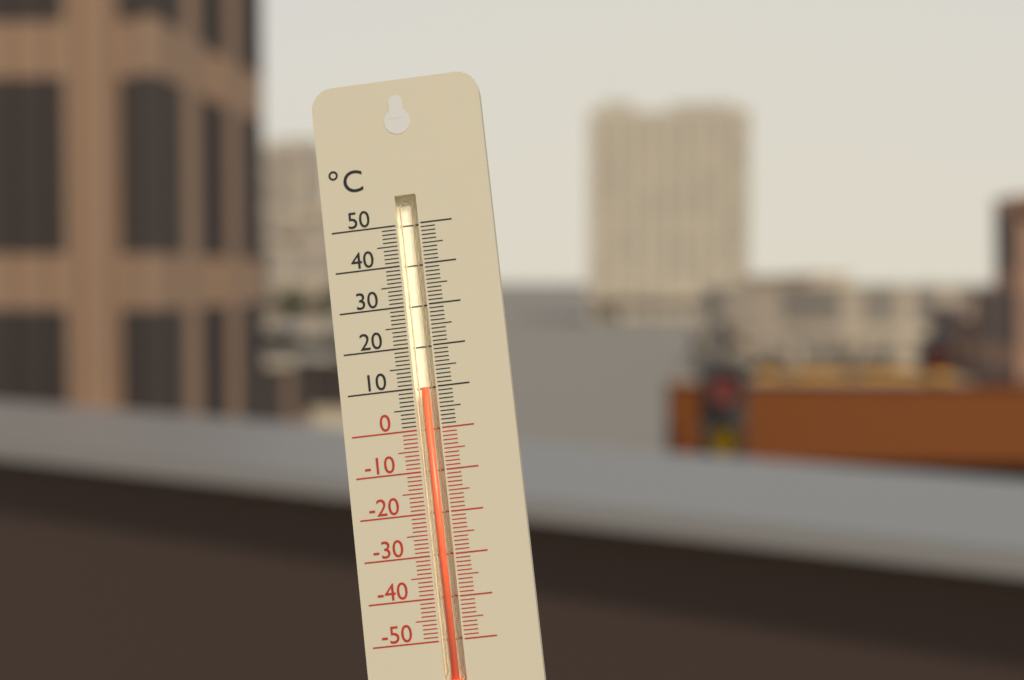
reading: 10 °C
